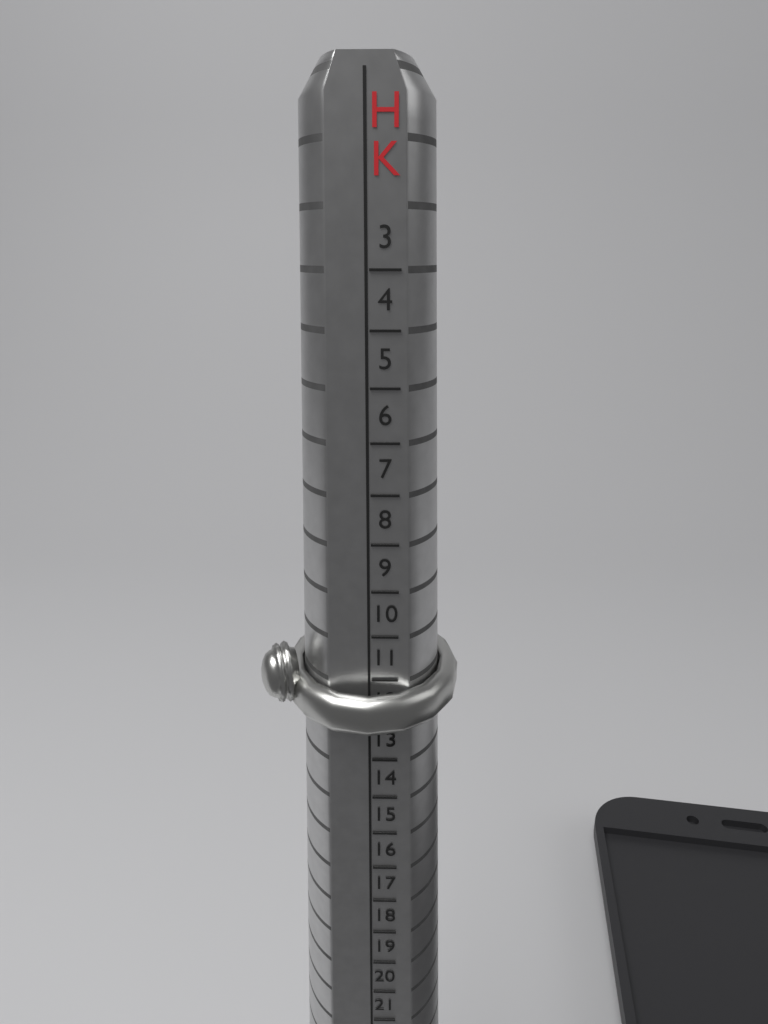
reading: 12 HK
